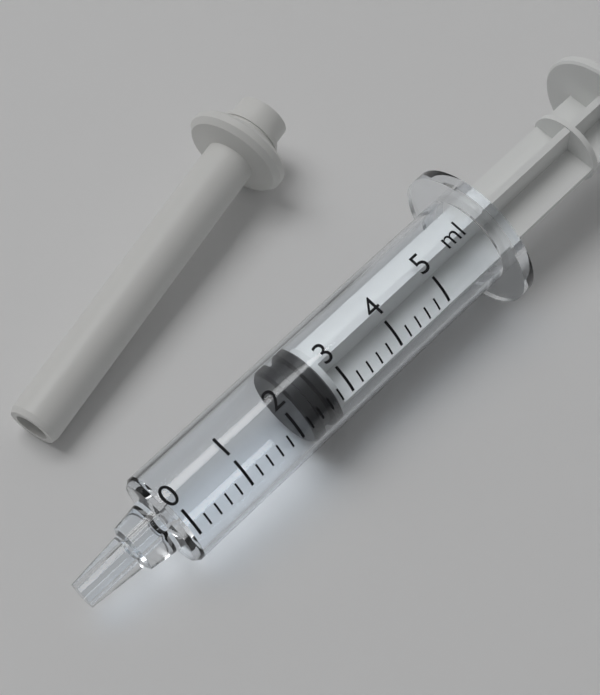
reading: 2.2 ml
